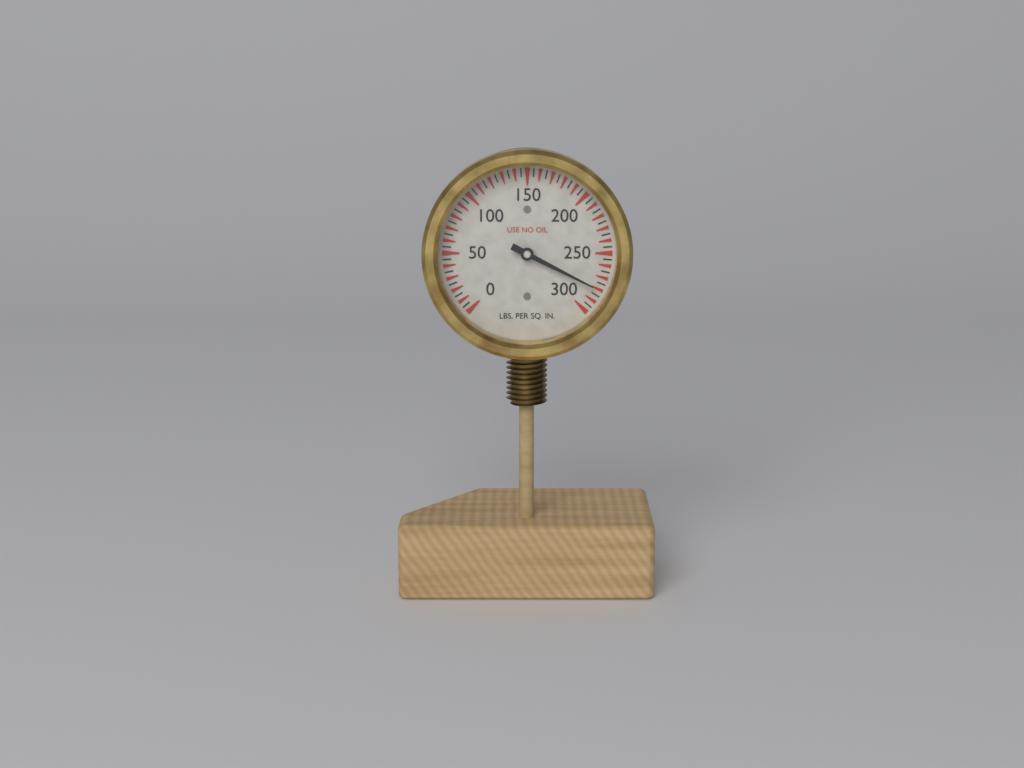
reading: 280 psi
